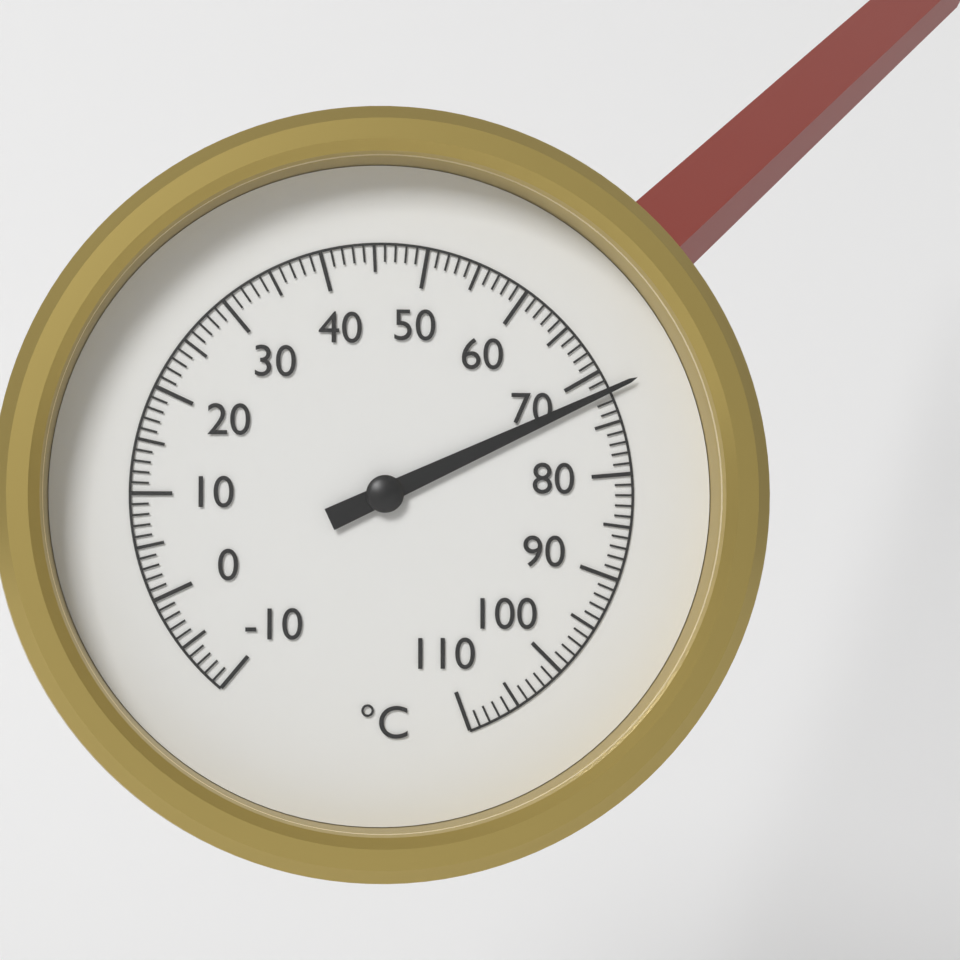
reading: 72 °C
